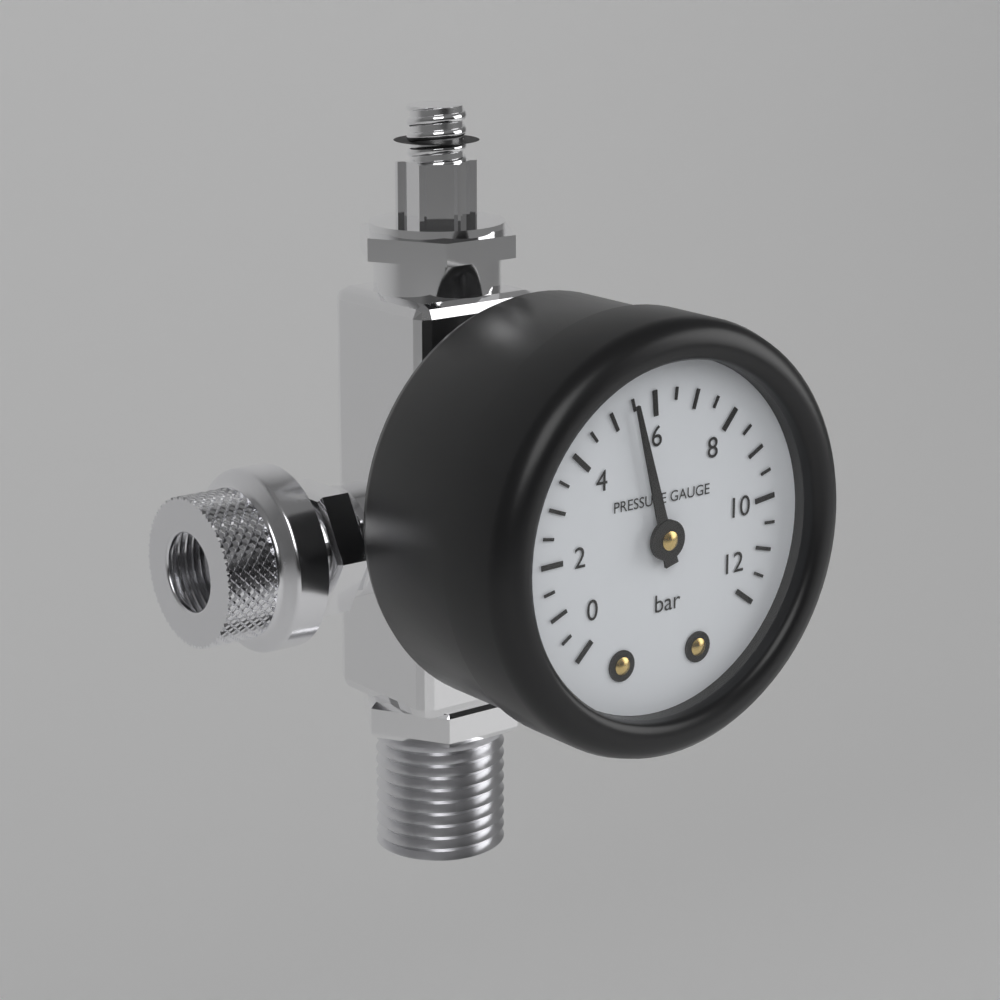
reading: 5.5 bar
